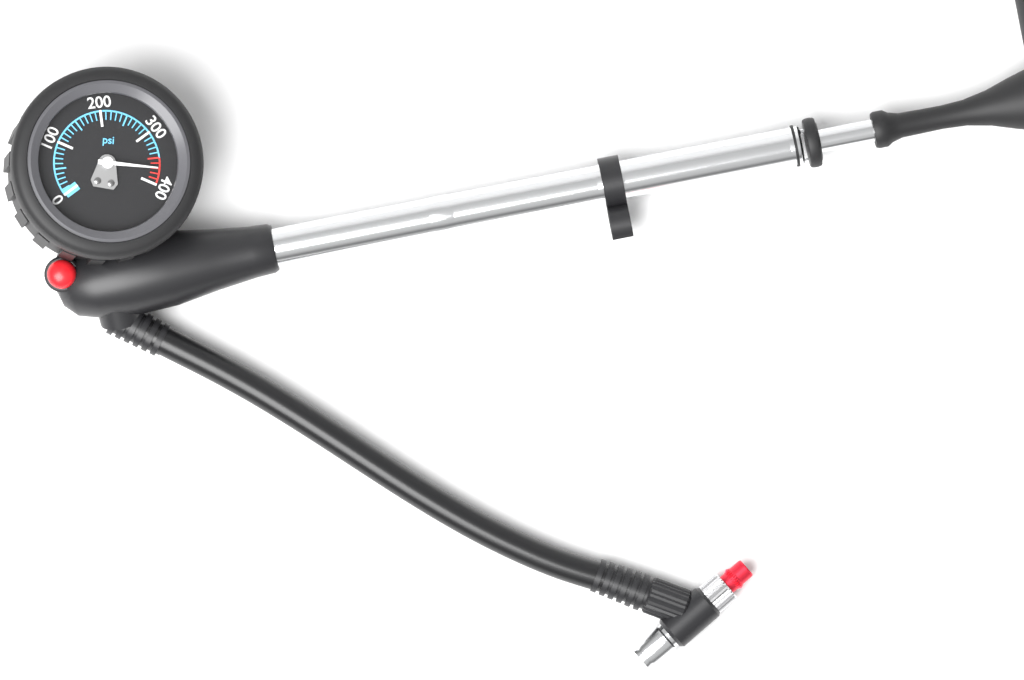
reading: 370 psi
